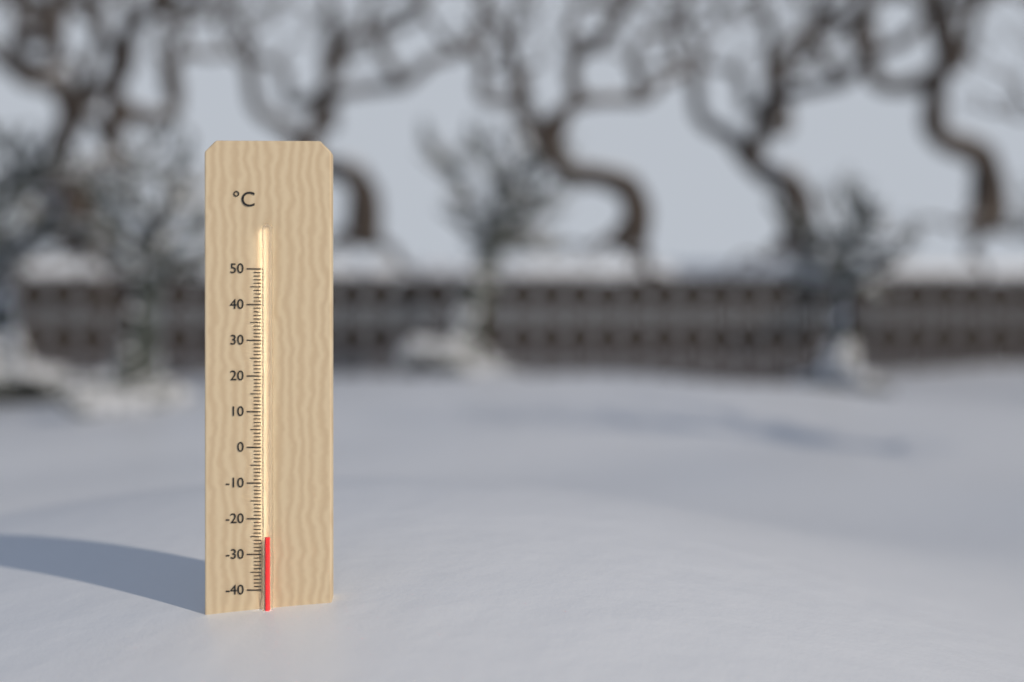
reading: -25 °C
